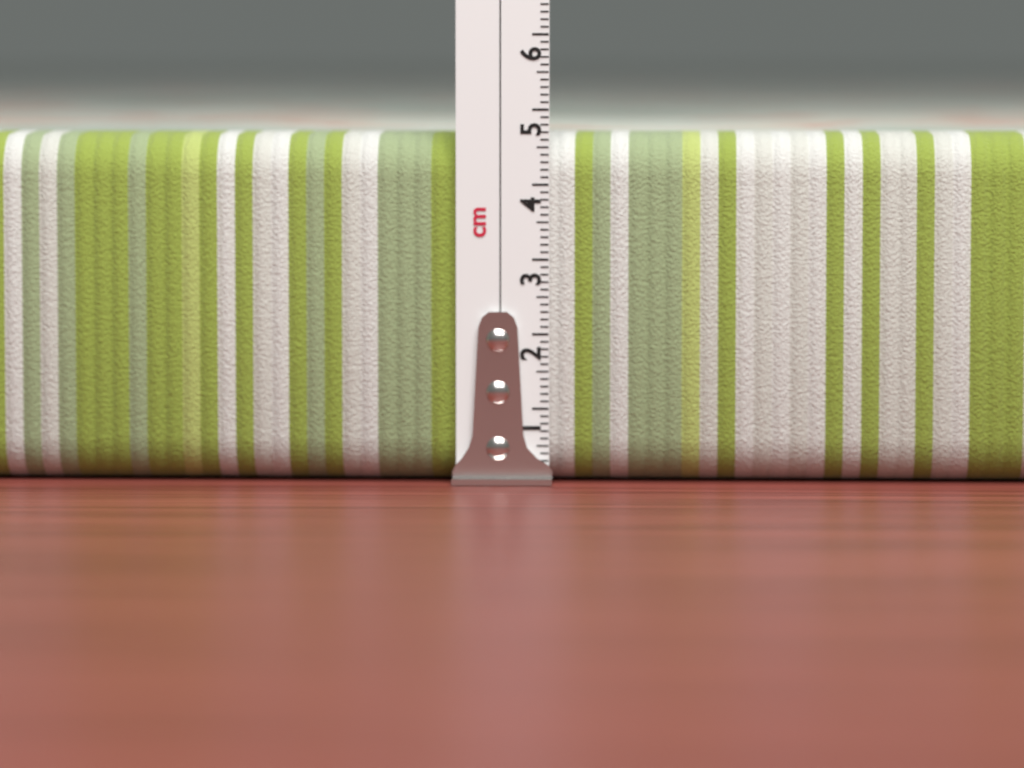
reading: 4.7 cm
